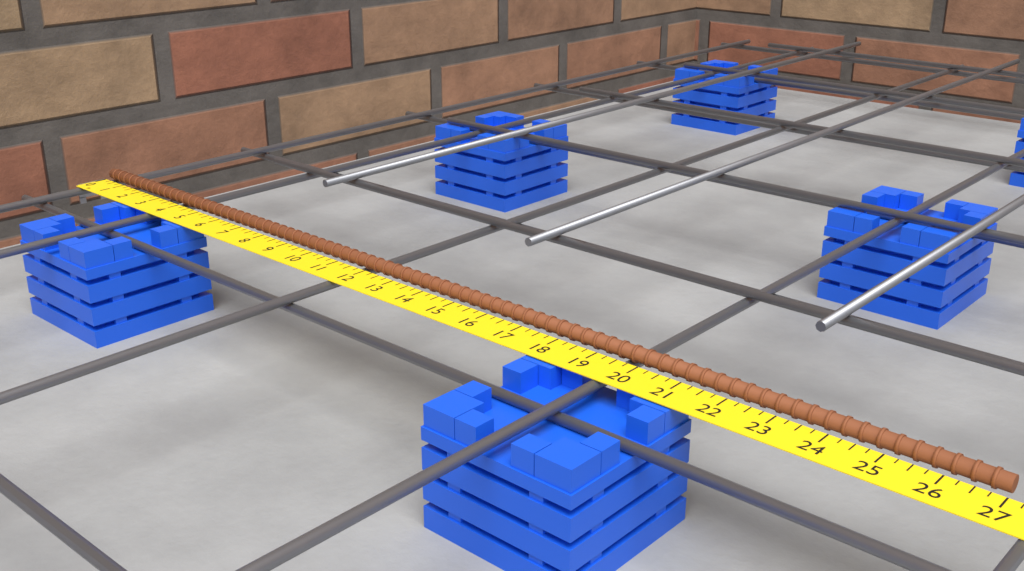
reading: 27.00 in
